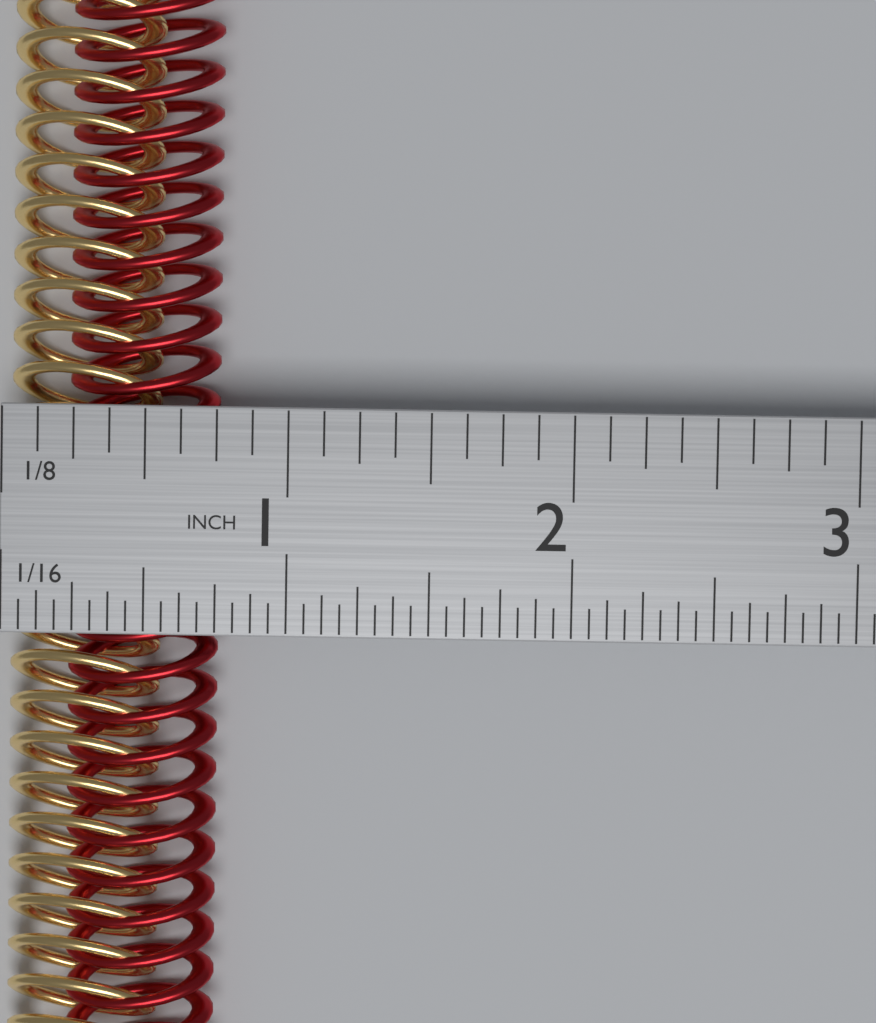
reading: 0.7500 in
